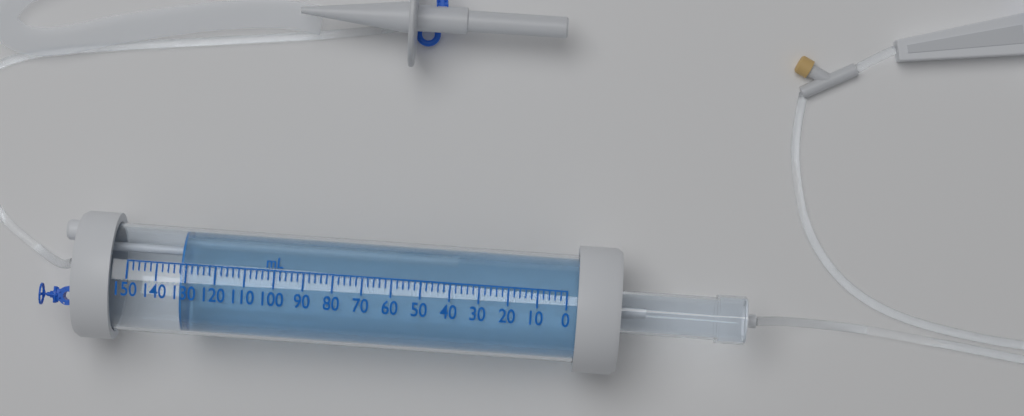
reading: 132 mL
